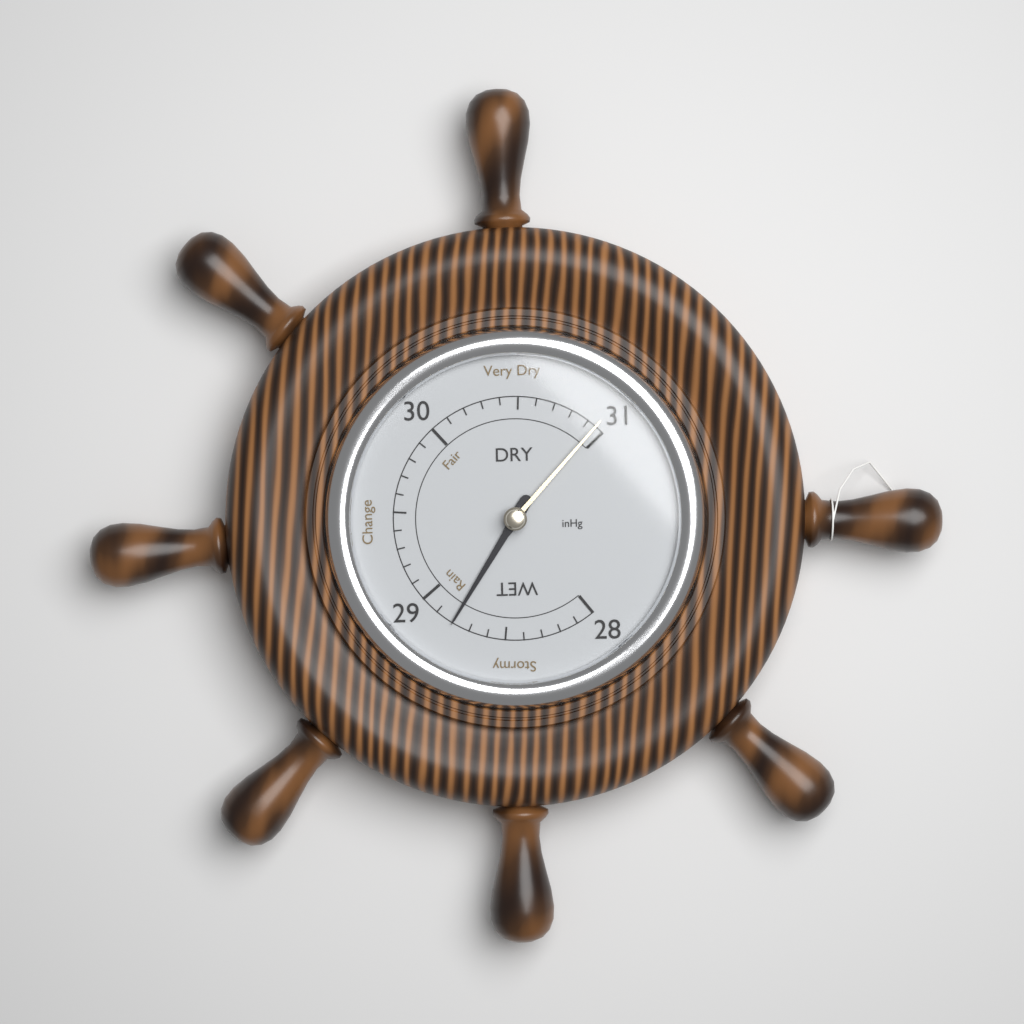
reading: 28.8 inHg
